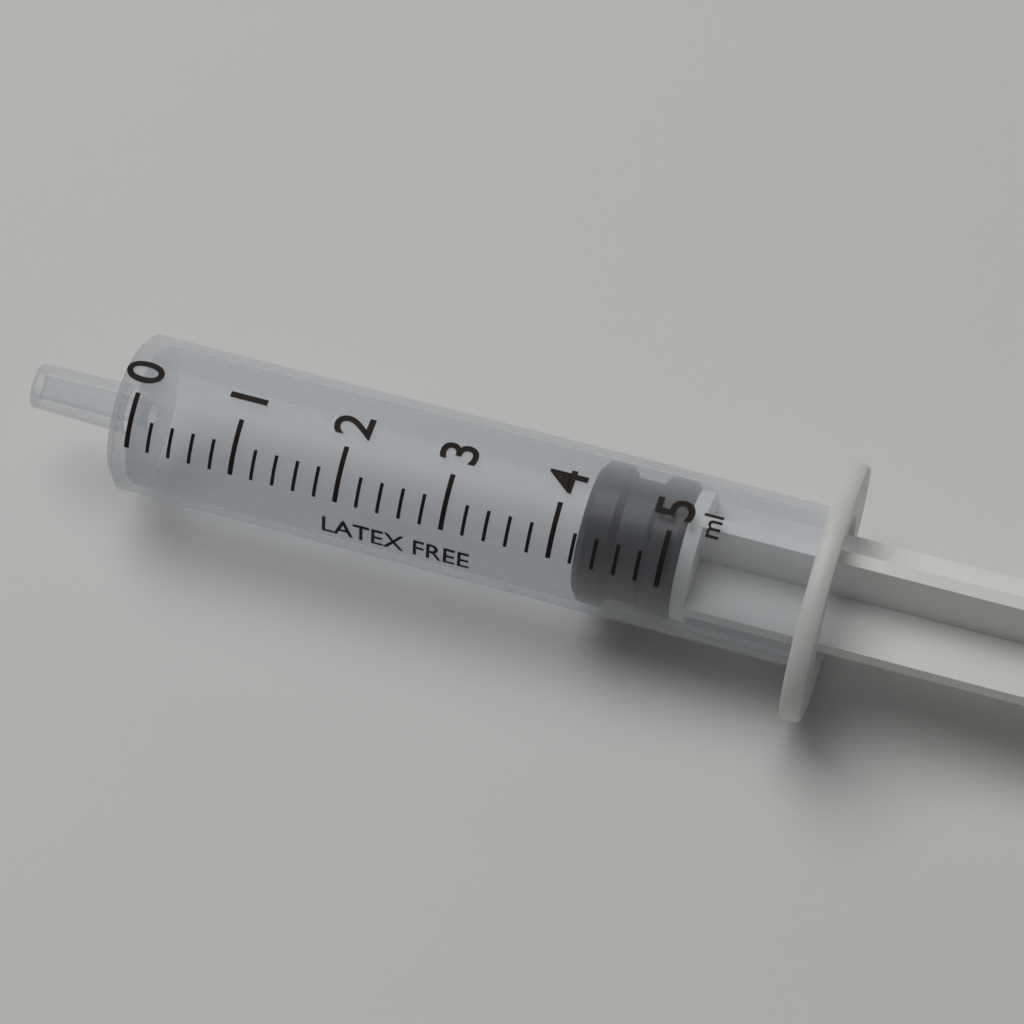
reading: 4.2 ml
